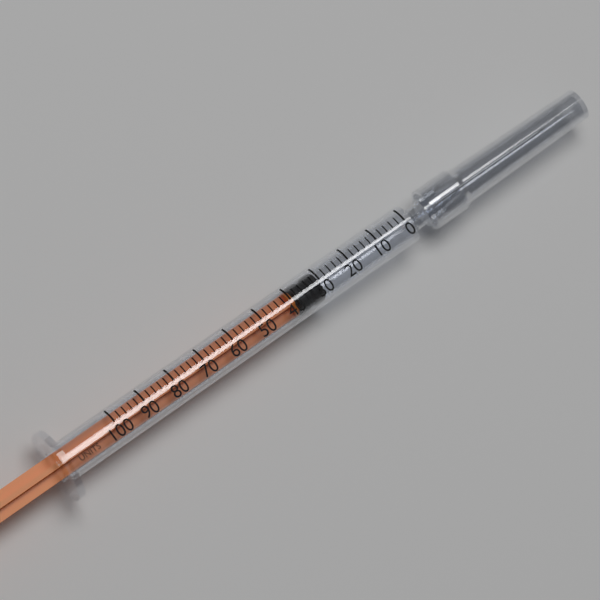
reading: 30 units
